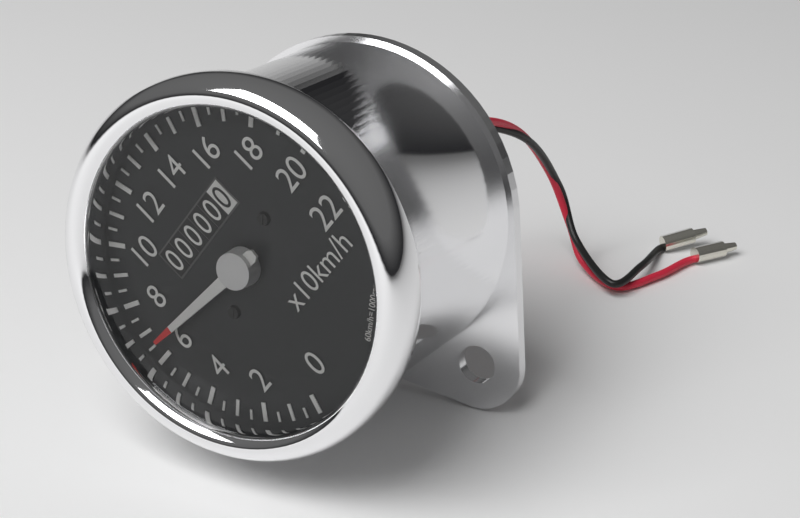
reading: 65 km/h
